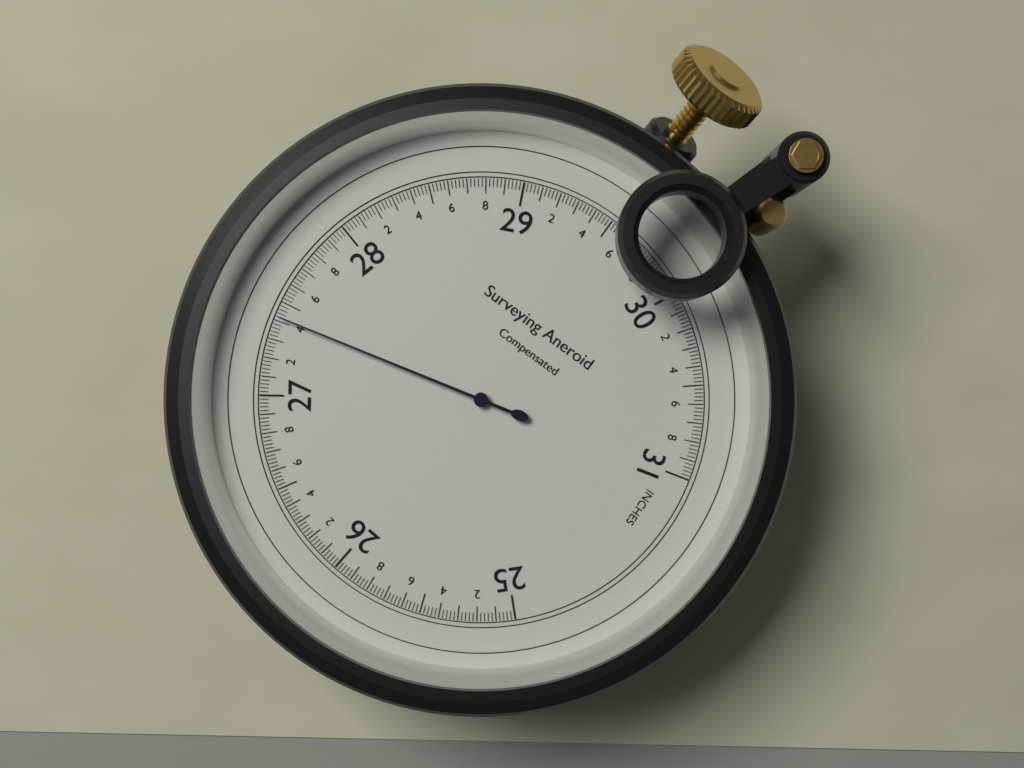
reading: 27.42 inches
